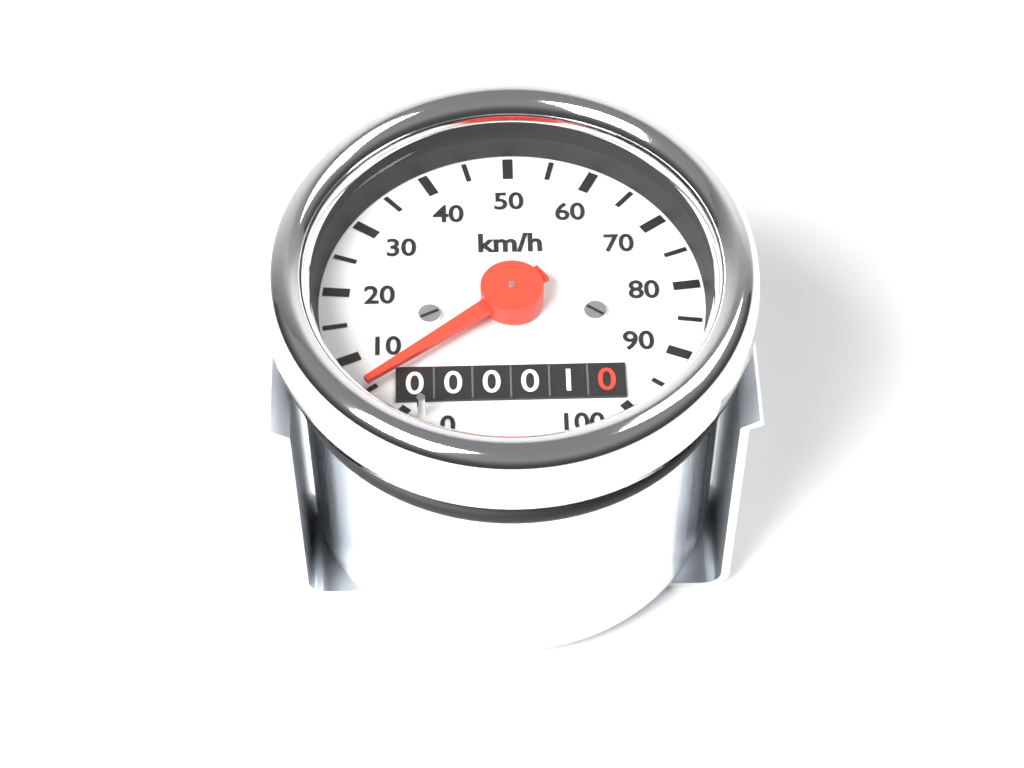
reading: 5 km/h
